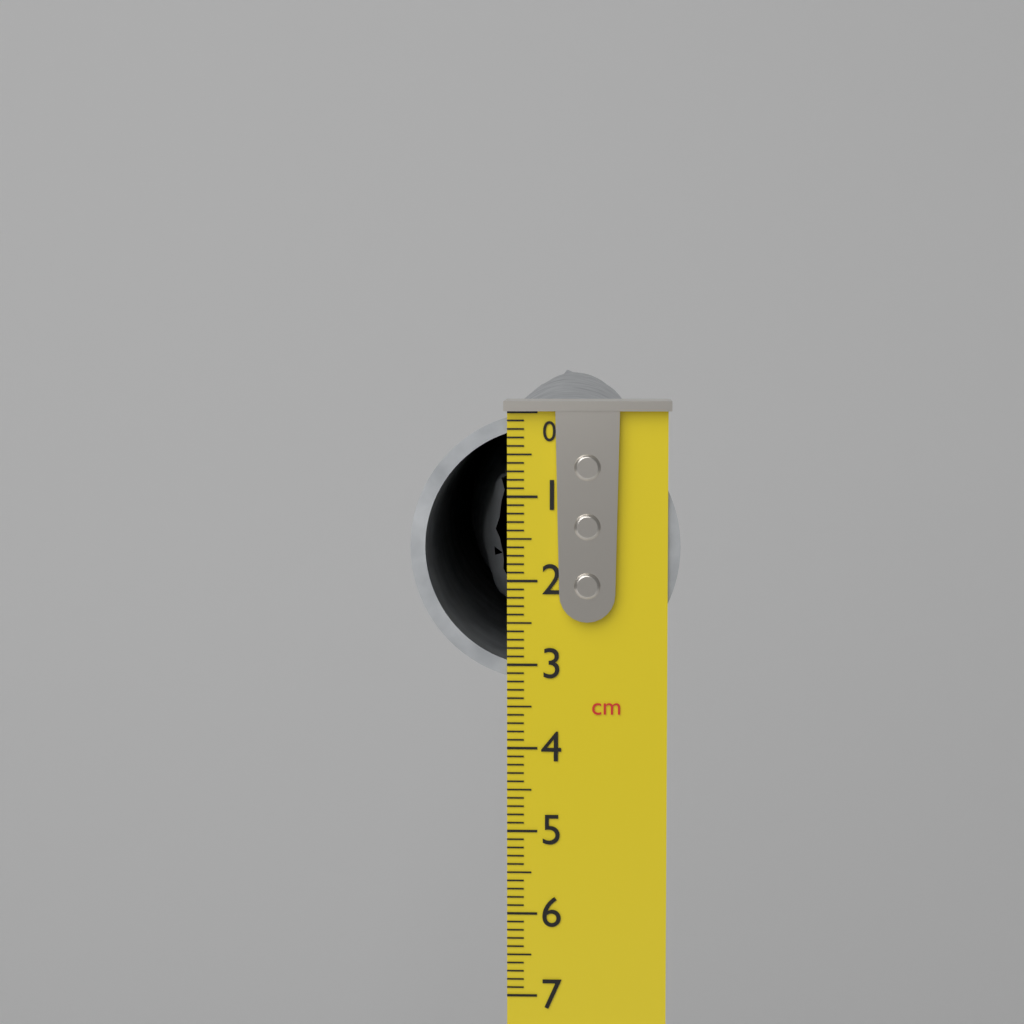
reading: 3.2 cm
